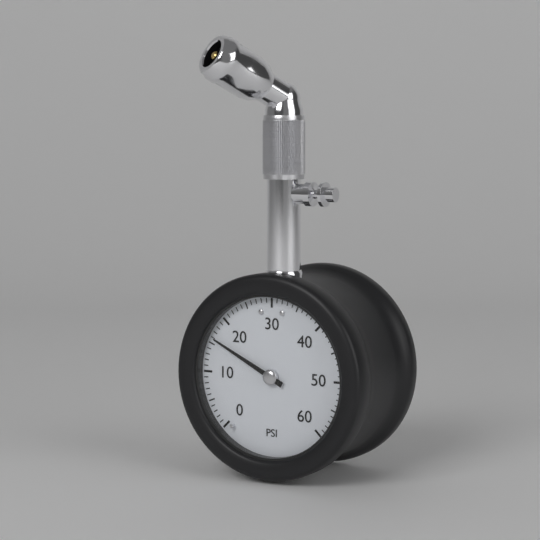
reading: 16 psi
